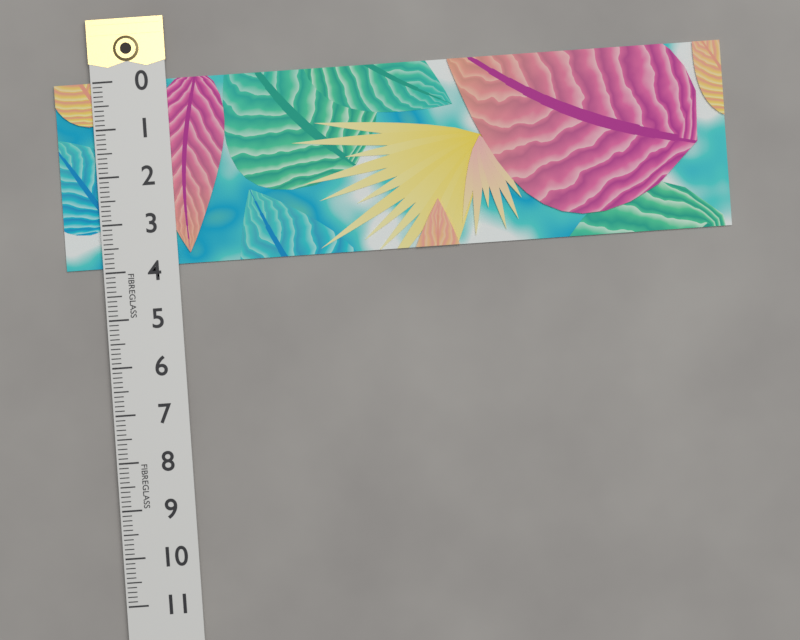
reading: 3.9 (no unit)
